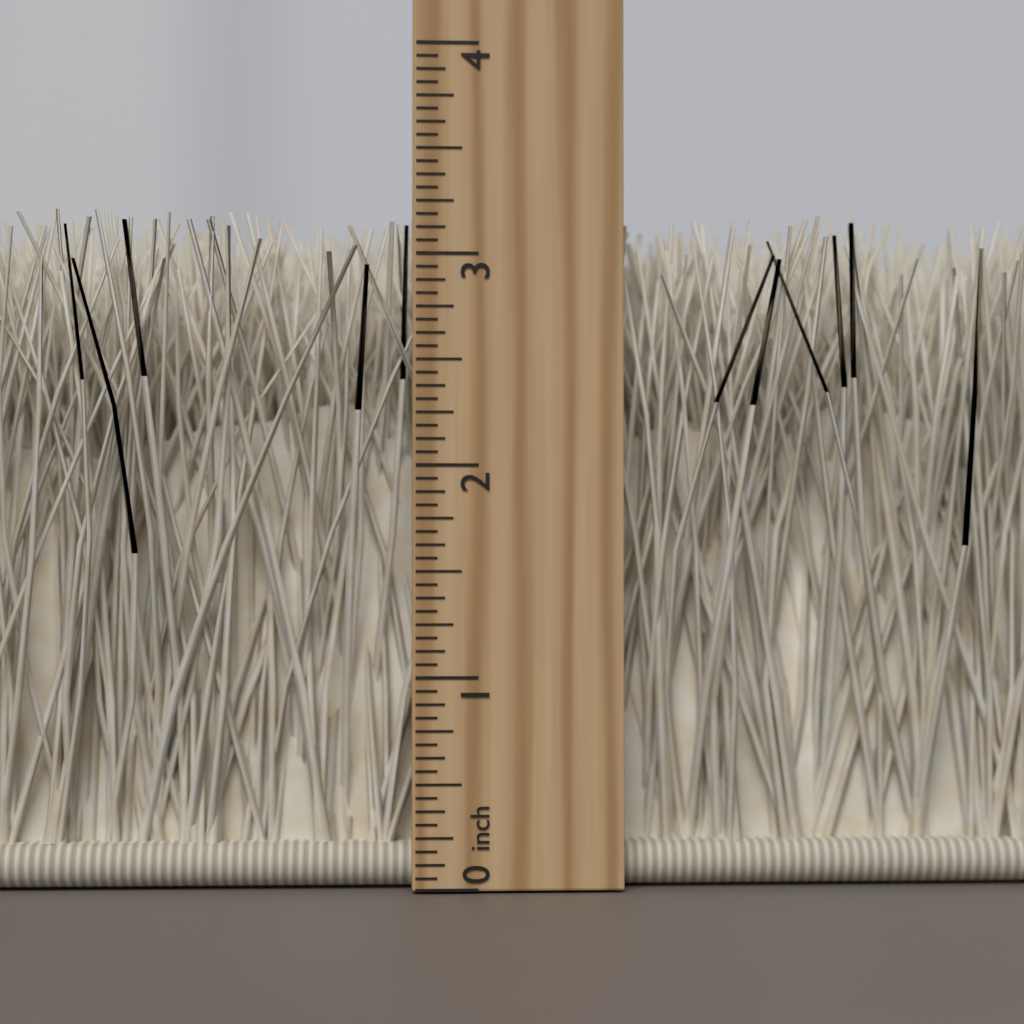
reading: 3.1875 inch
